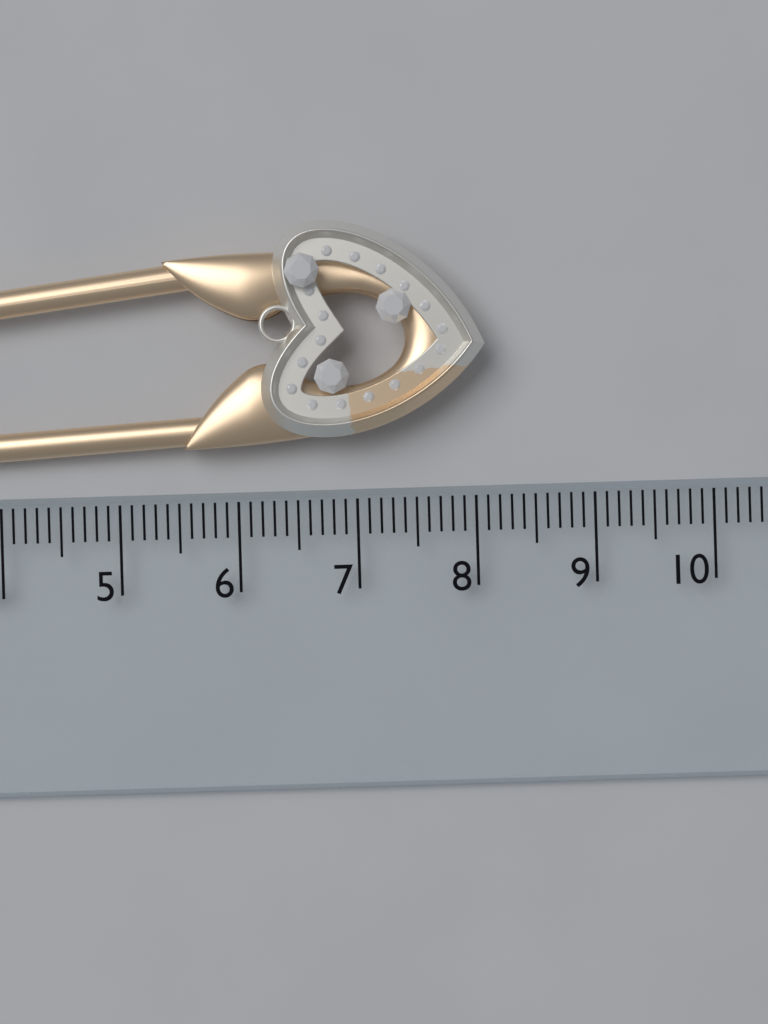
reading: 8.1 cm
